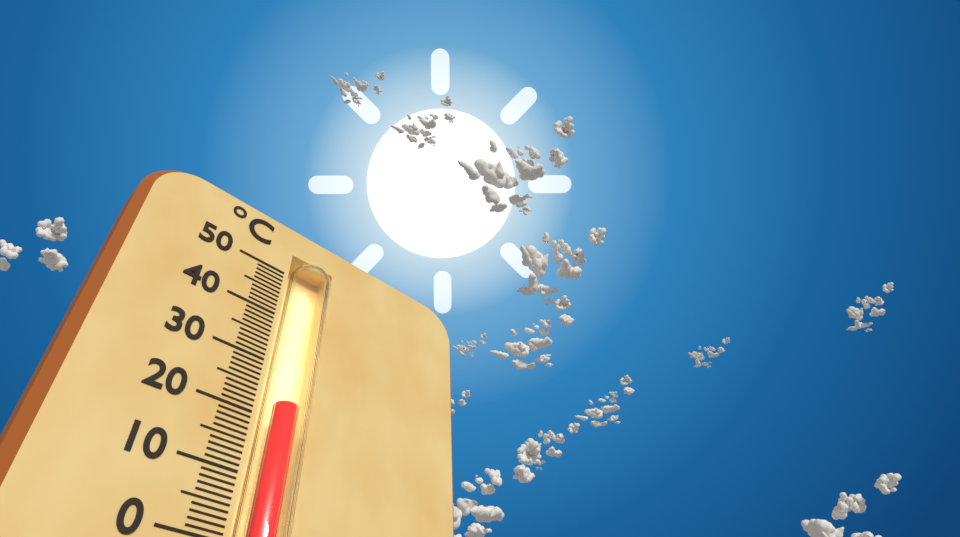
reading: 23 °C
